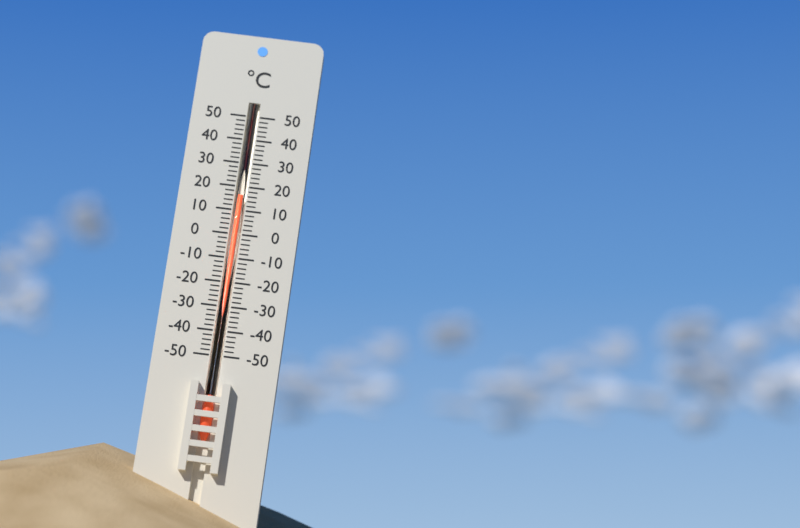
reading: 16 °C
